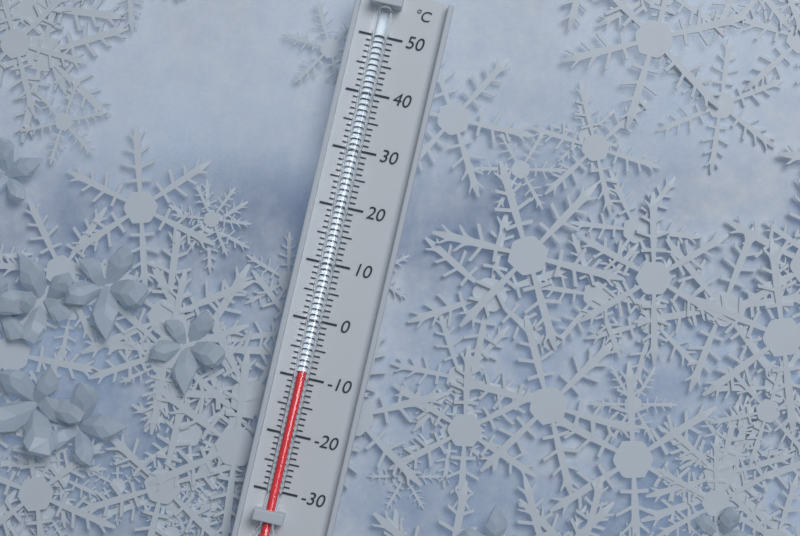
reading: -9 °C
